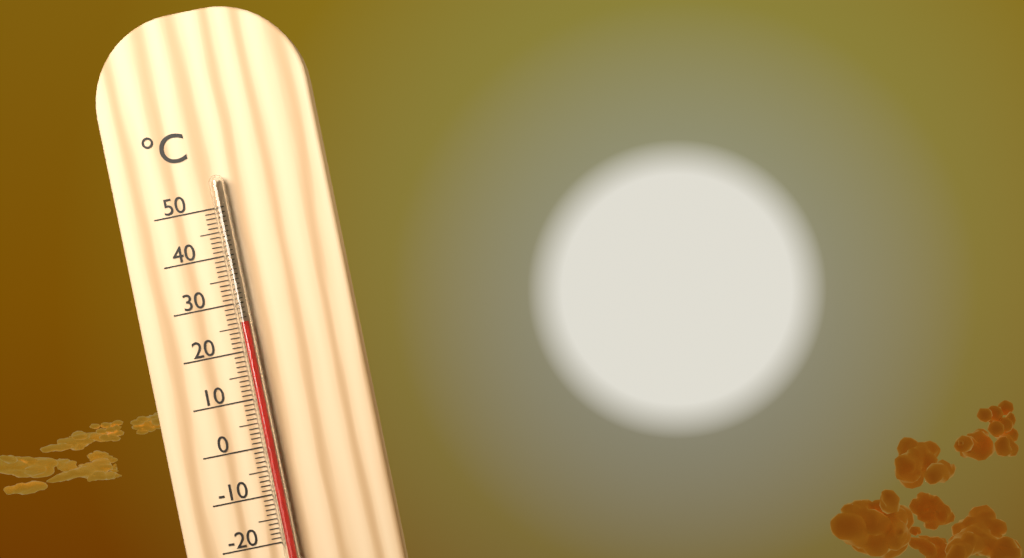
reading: 26 °C
